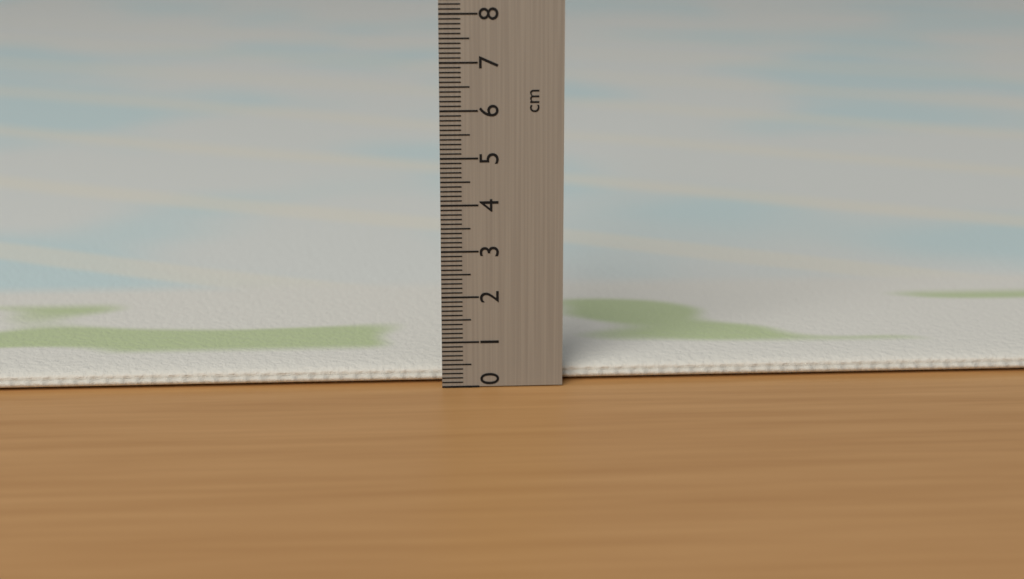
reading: 0.4 cm
